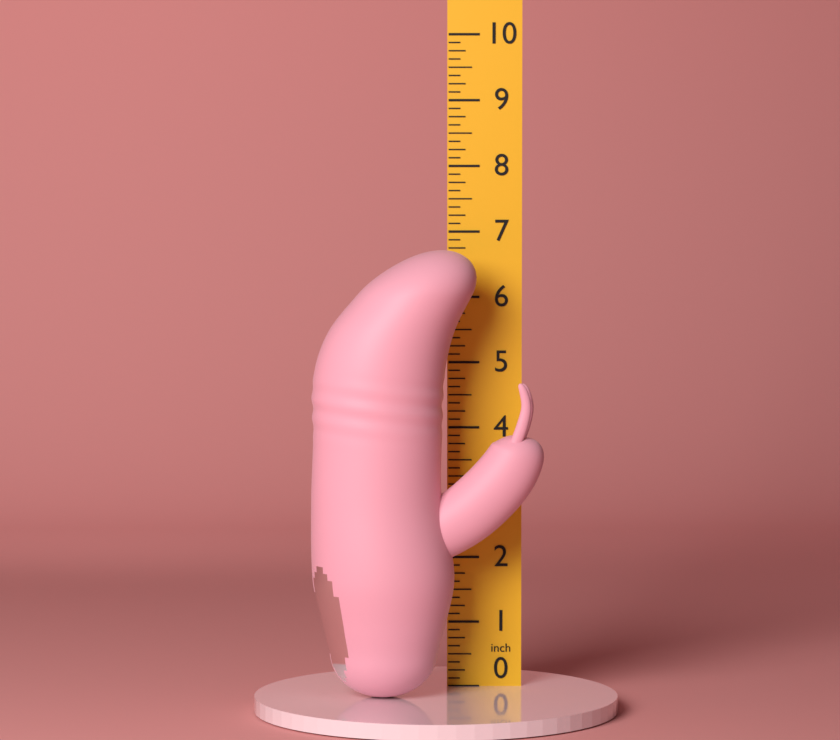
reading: 6.750 in
